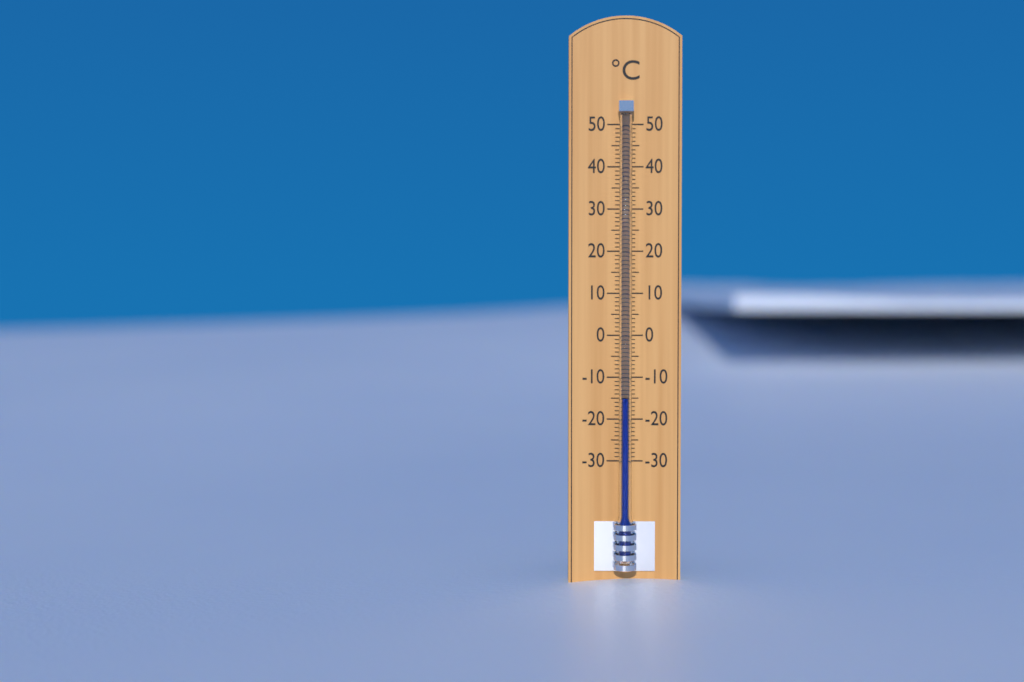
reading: -15 °C
